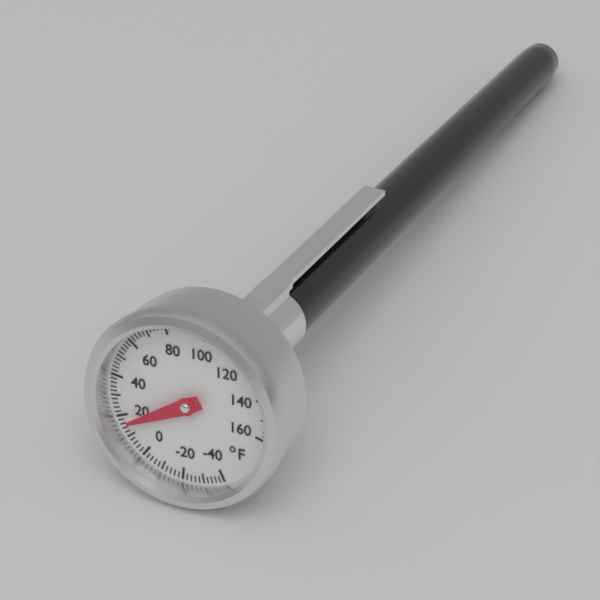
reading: 16 °F
